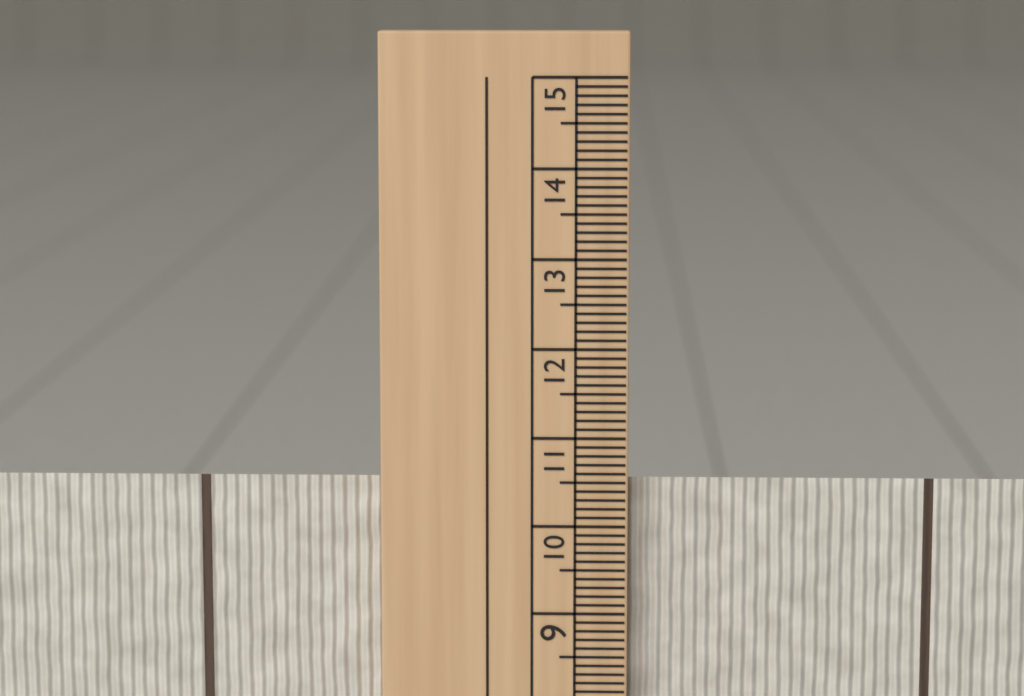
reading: 10.5 cm
